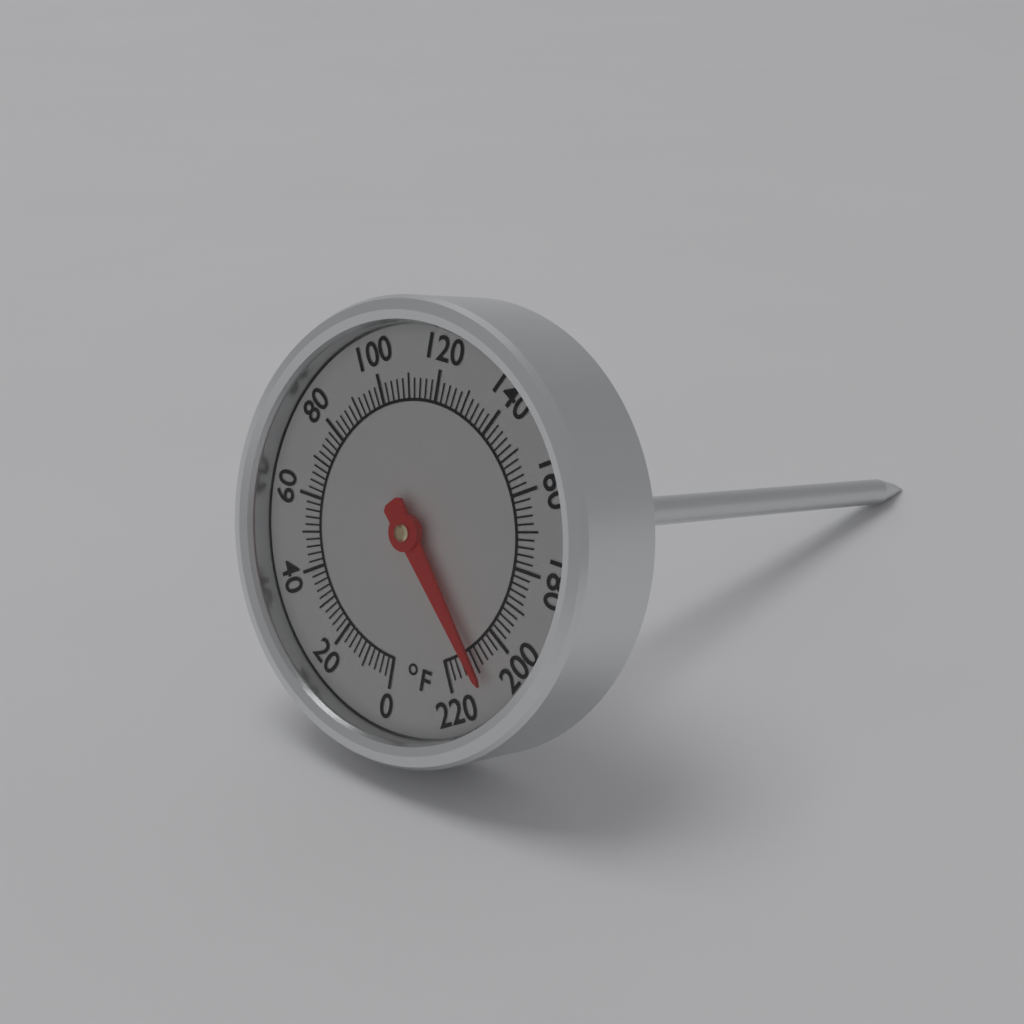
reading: 210 °F
